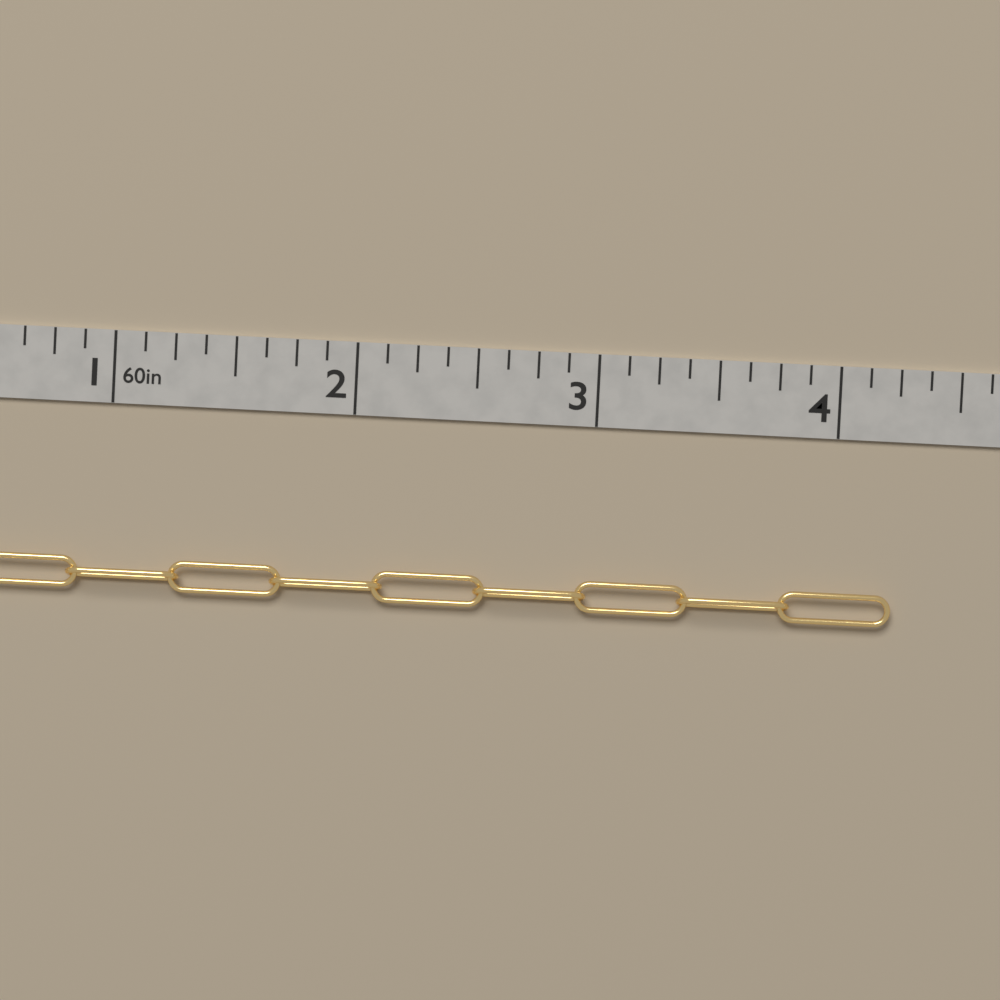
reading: 4.250 in
